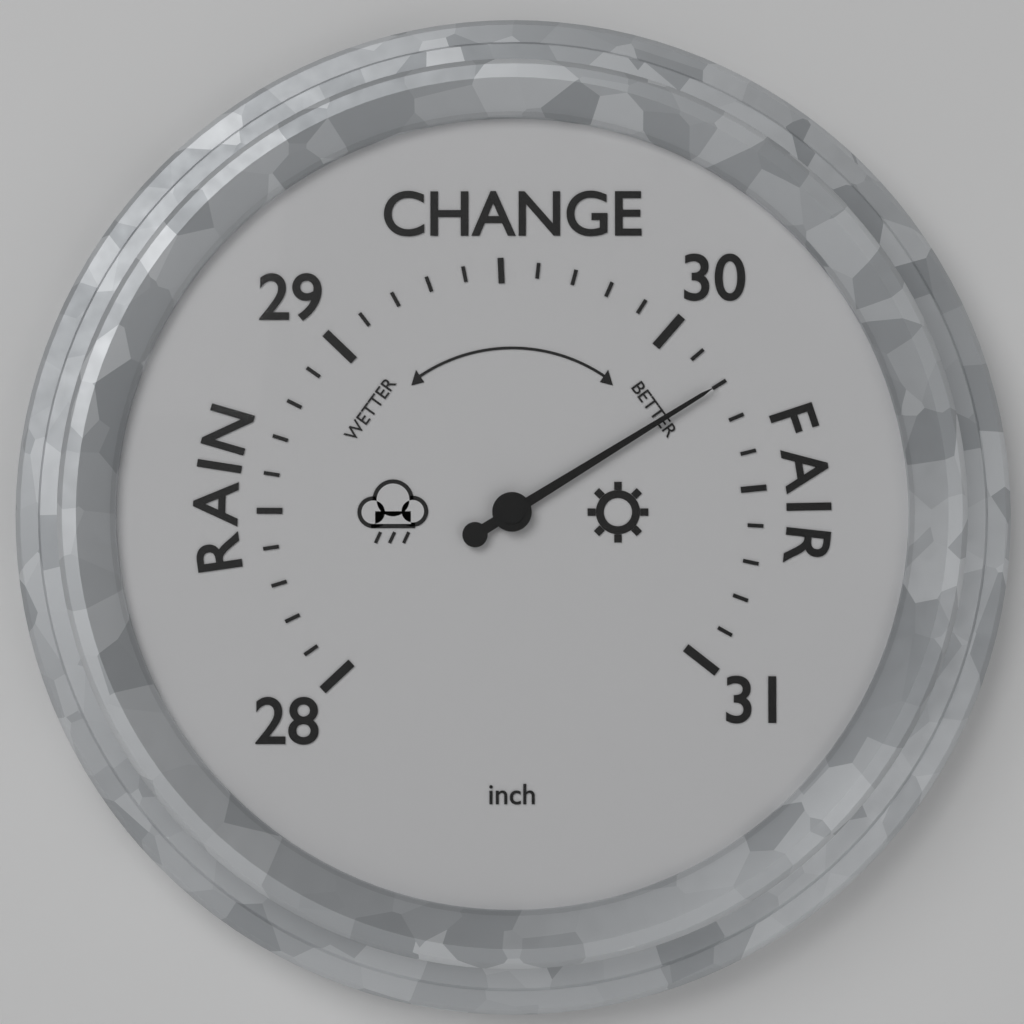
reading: 30.2 inch
